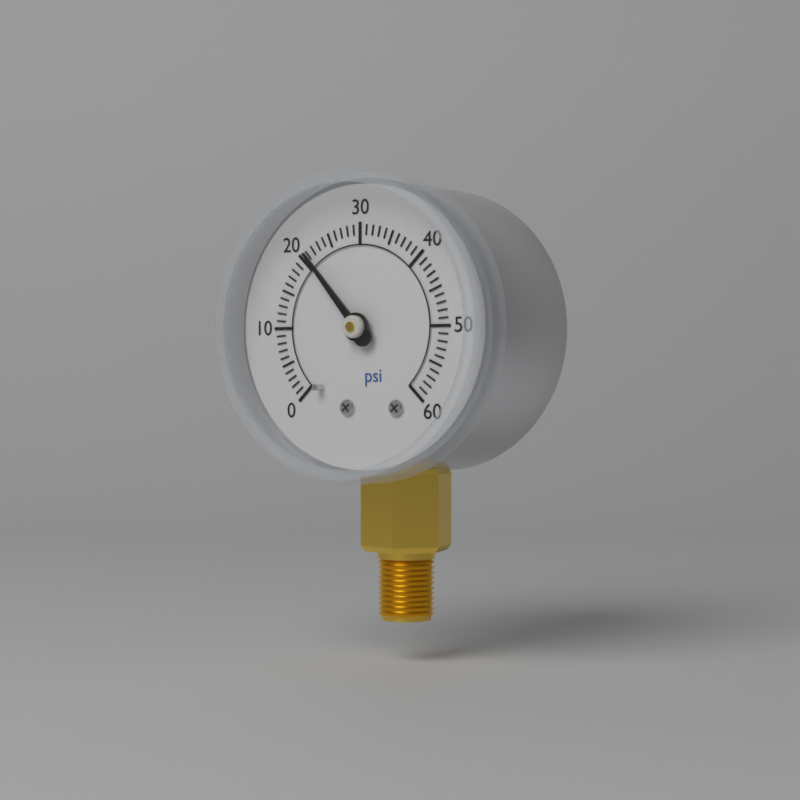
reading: 21 psi
